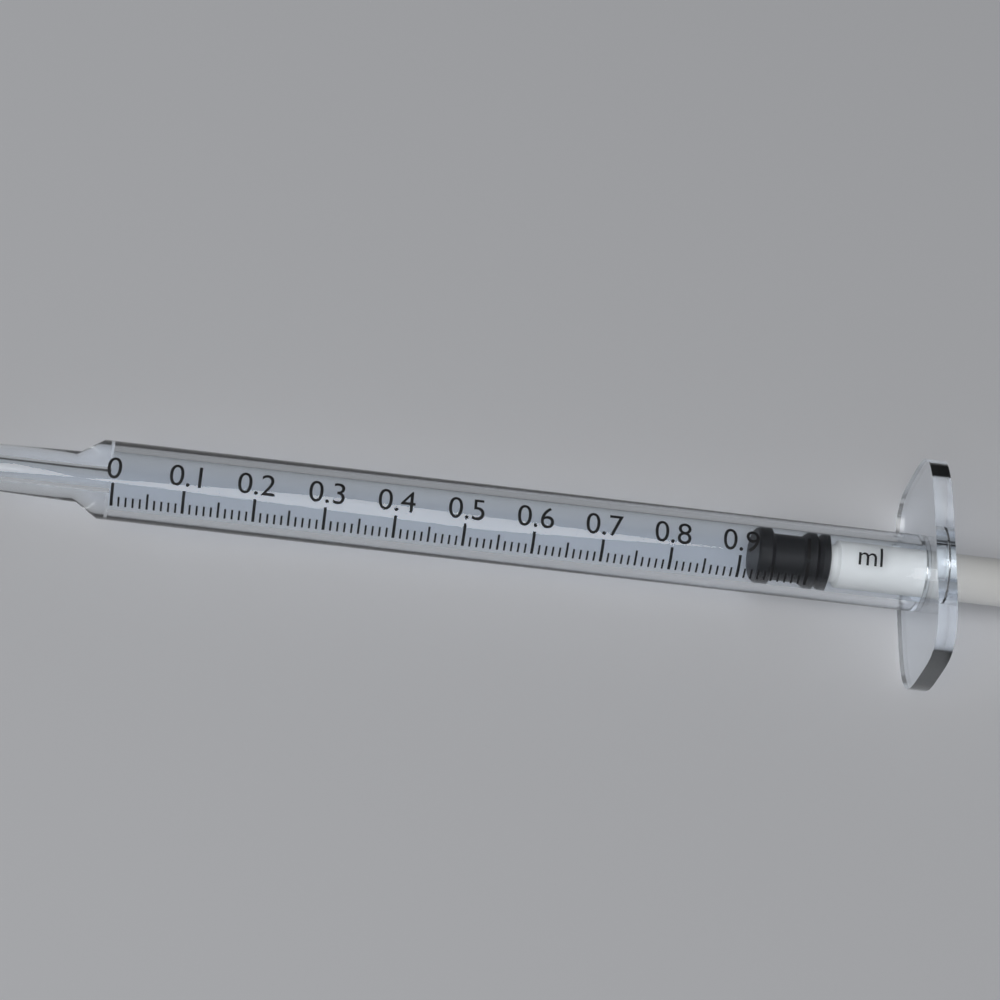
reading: 0.93 ml
